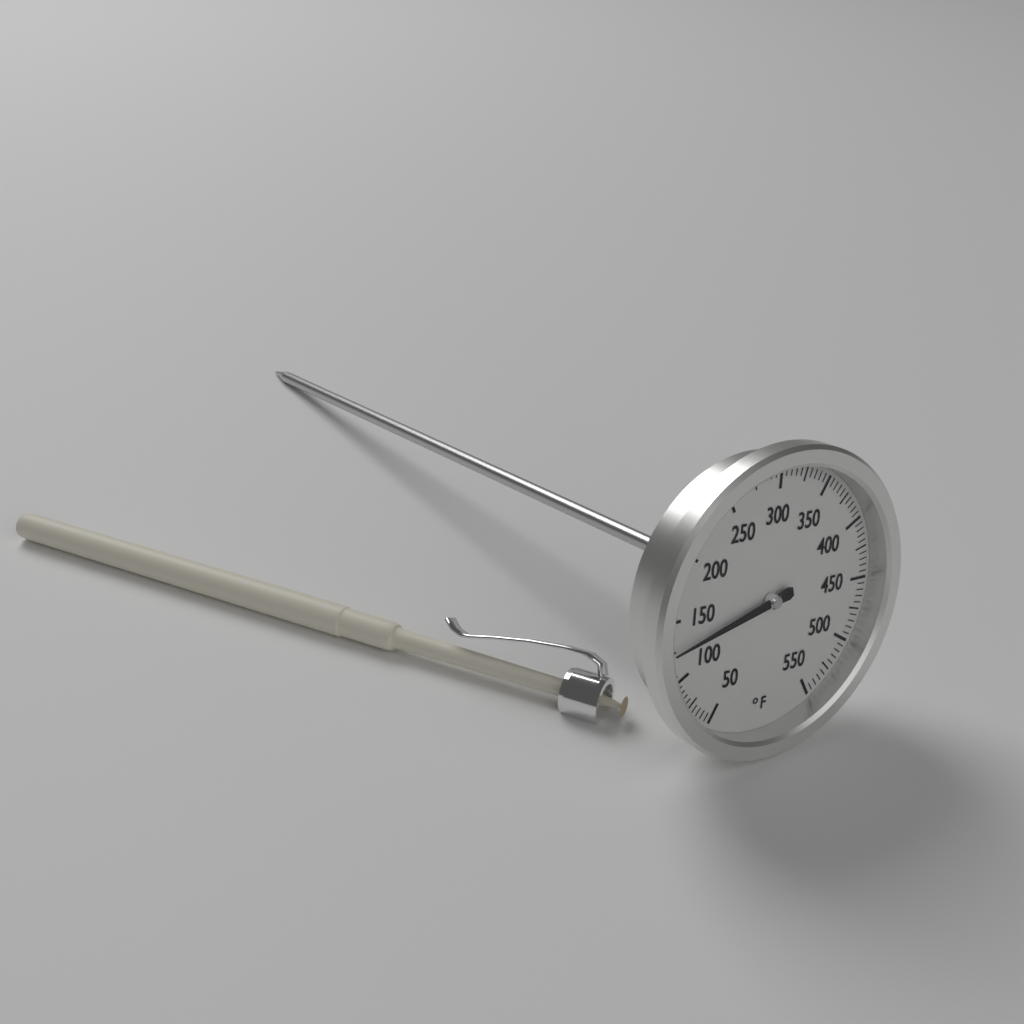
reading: 125 °F
